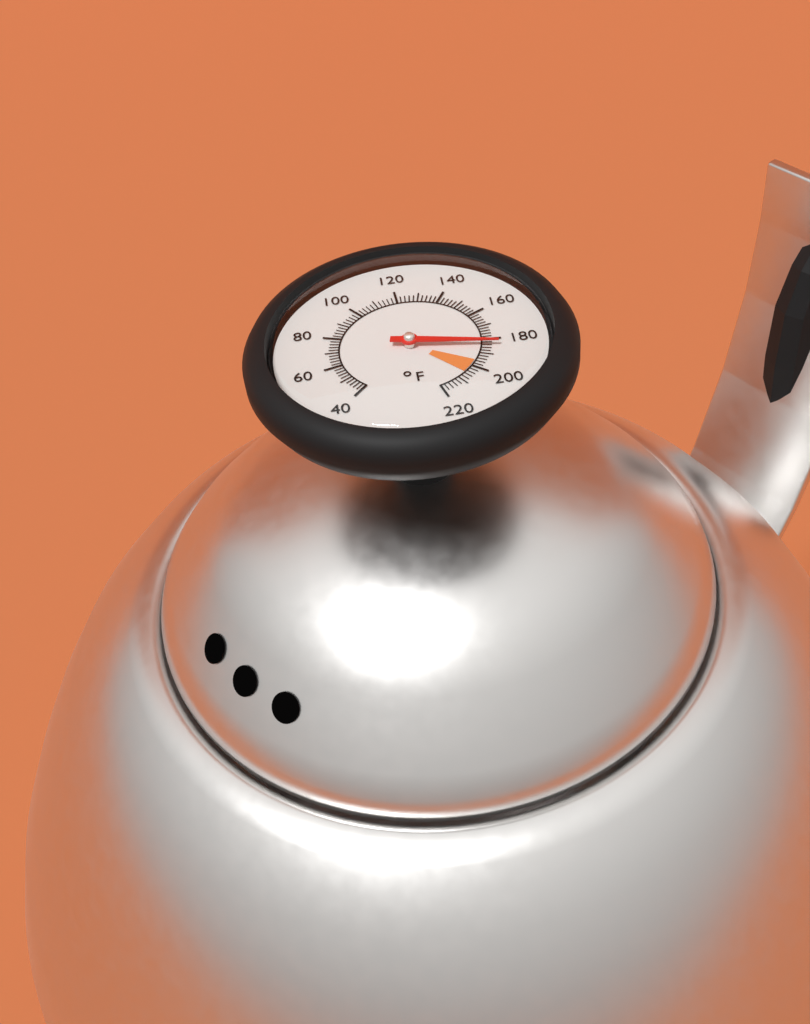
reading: 184 °F
